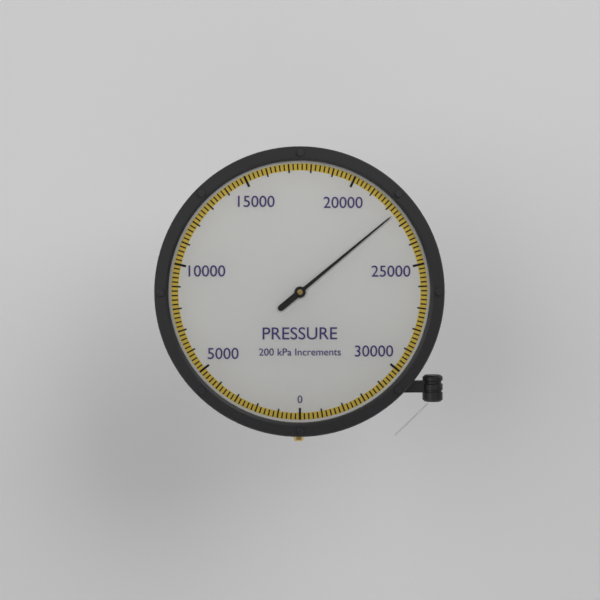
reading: 22400 kPa
